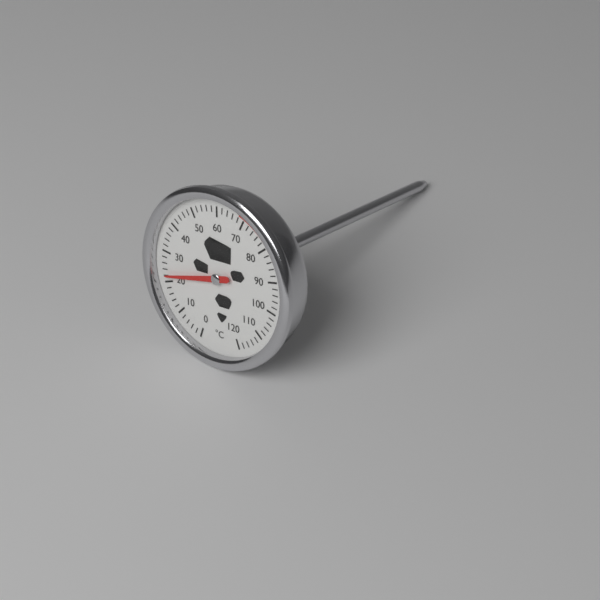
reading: 22 °C
